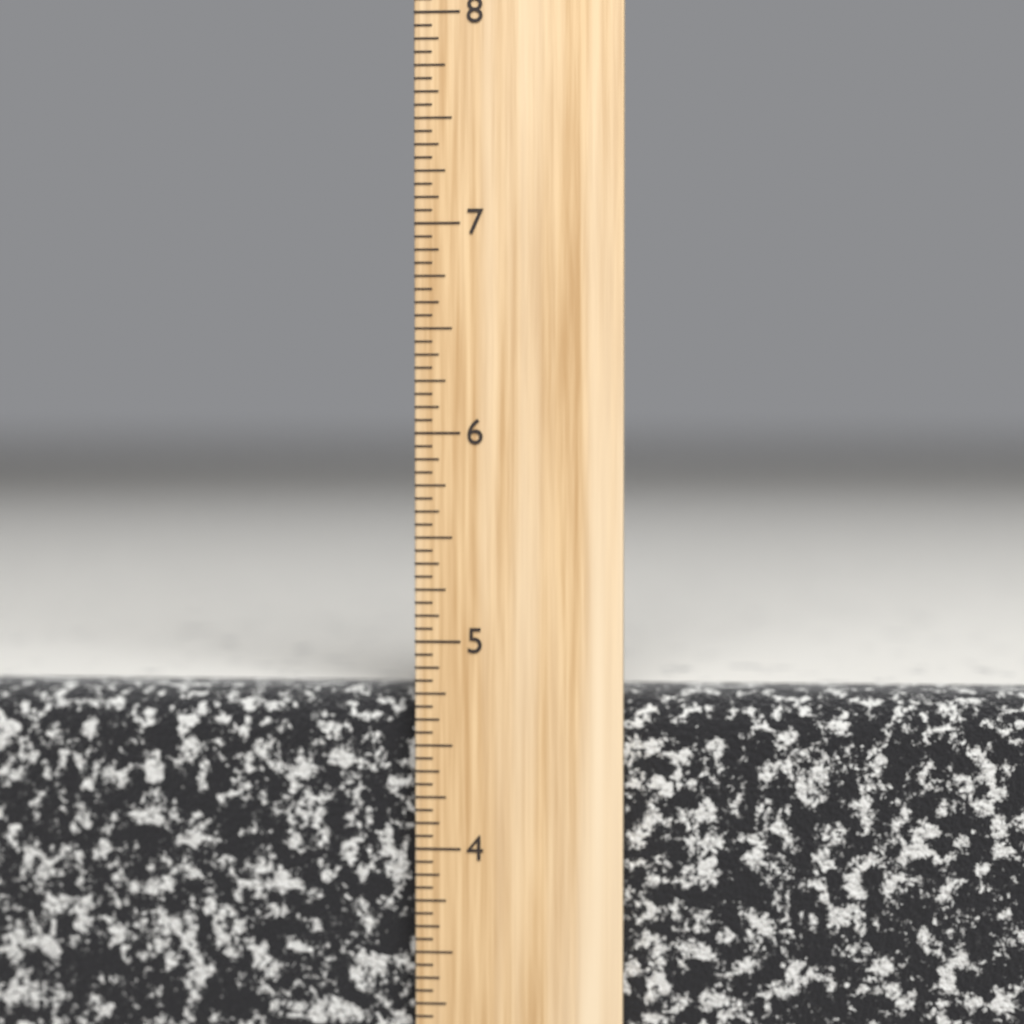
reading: 4.7500 inch
